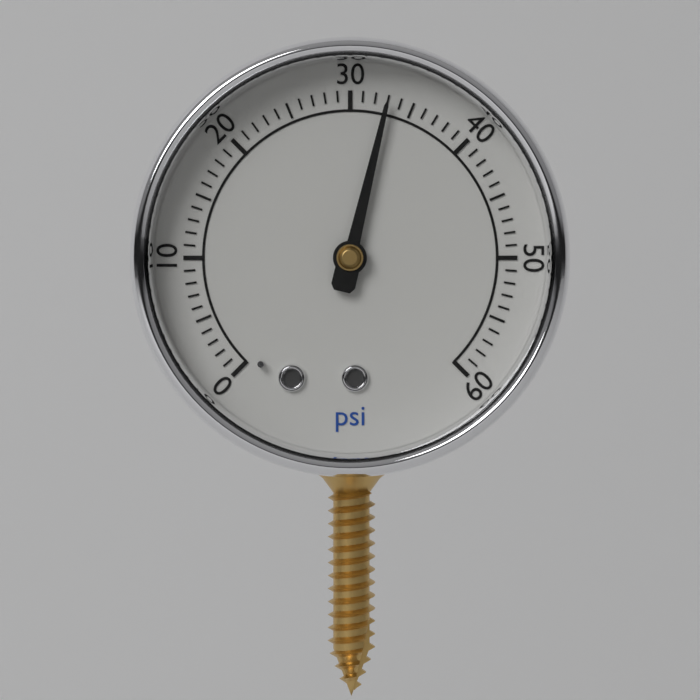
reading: 33 psi
